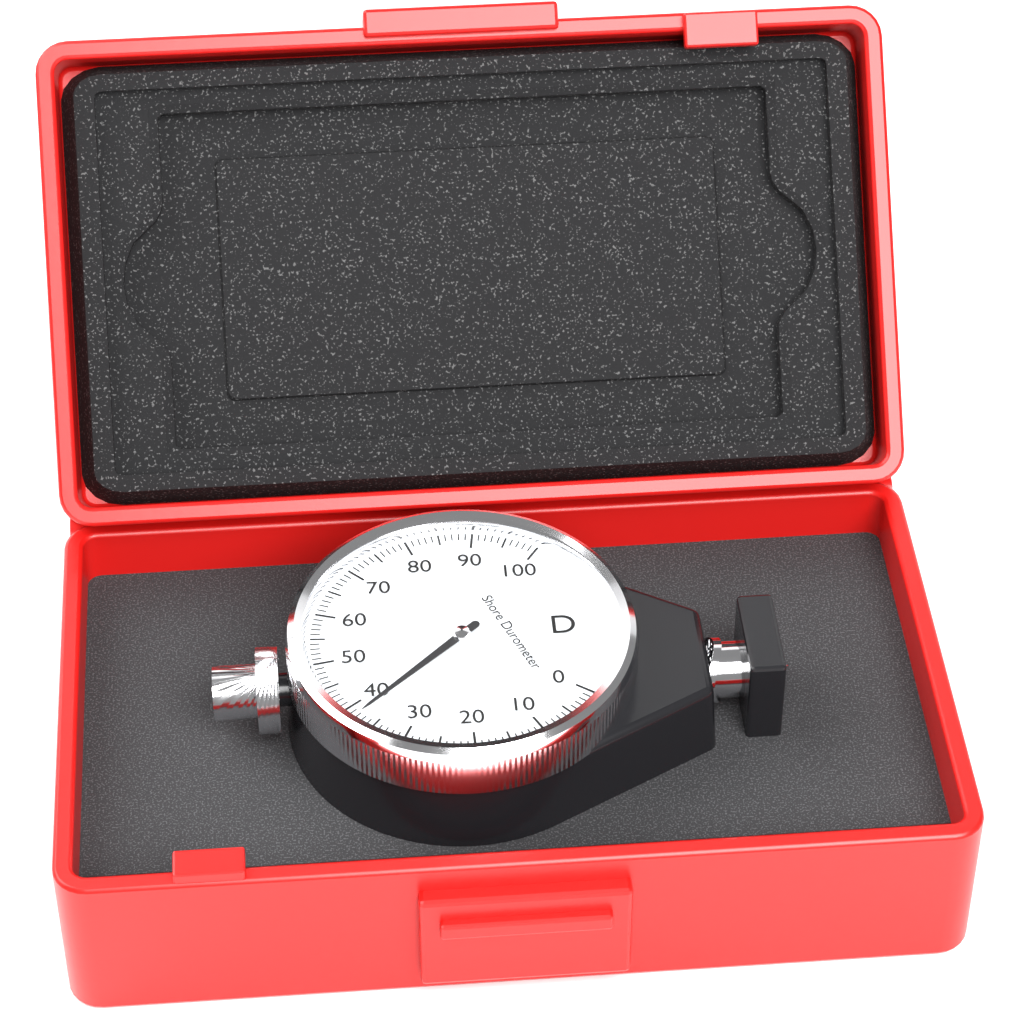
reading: 38 Shore D
